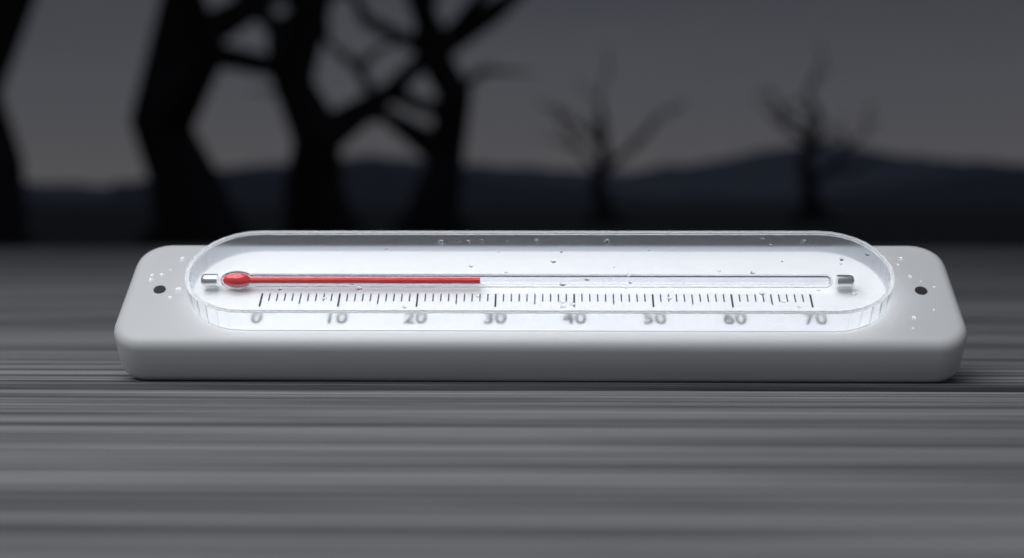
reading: 28 (no unit)
